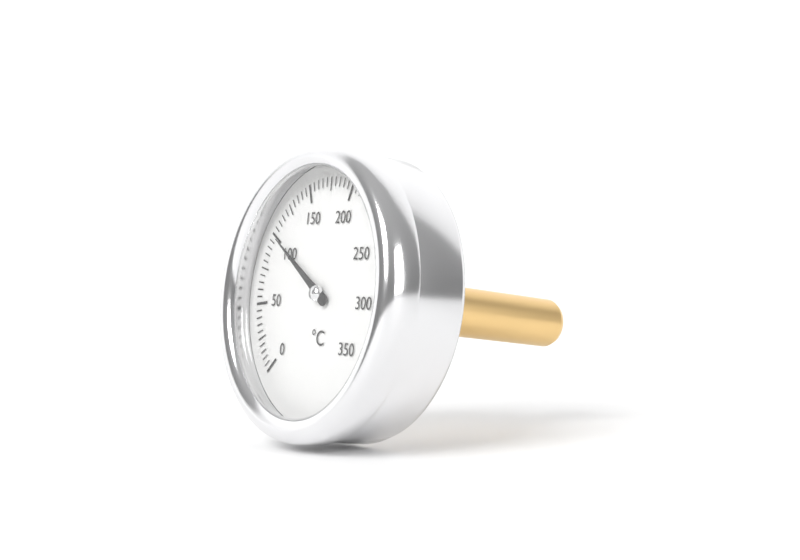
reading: 100 °C
